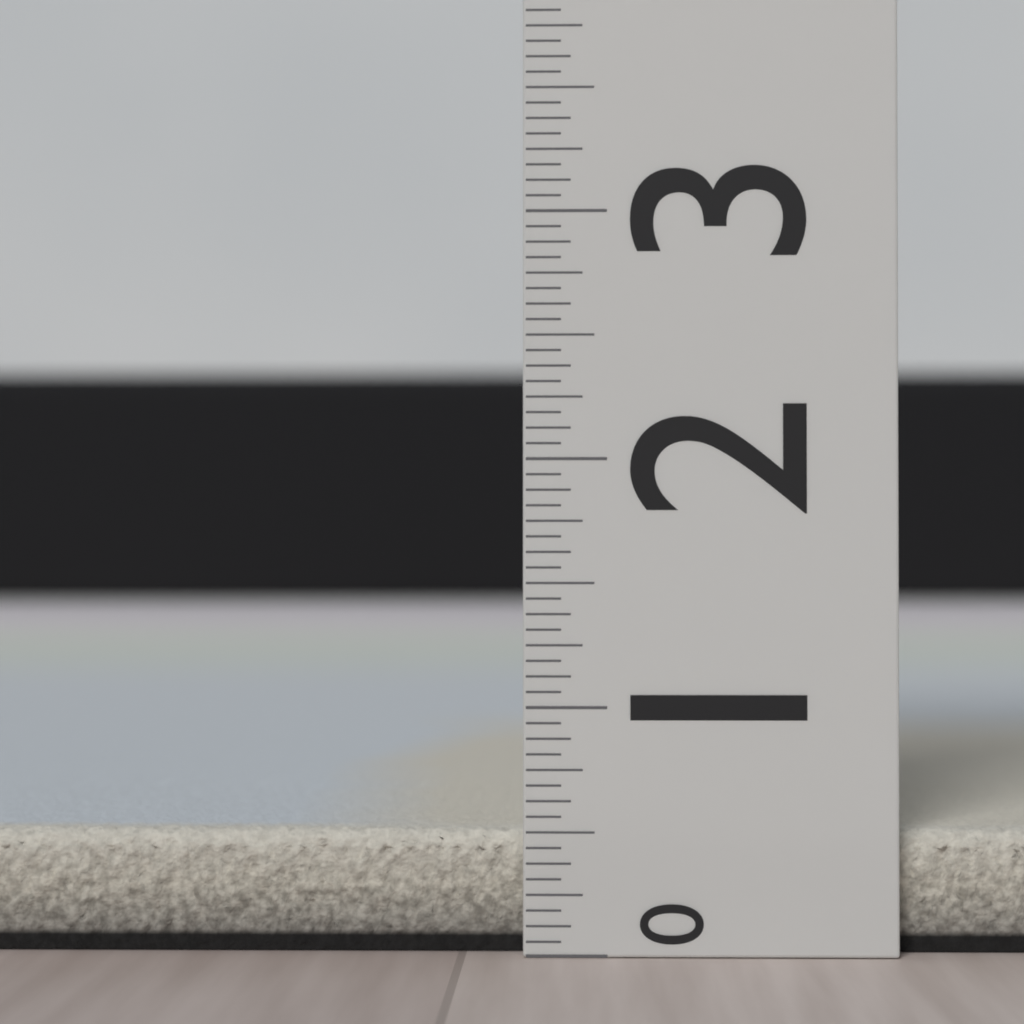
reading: 0.5000 (no unit)
